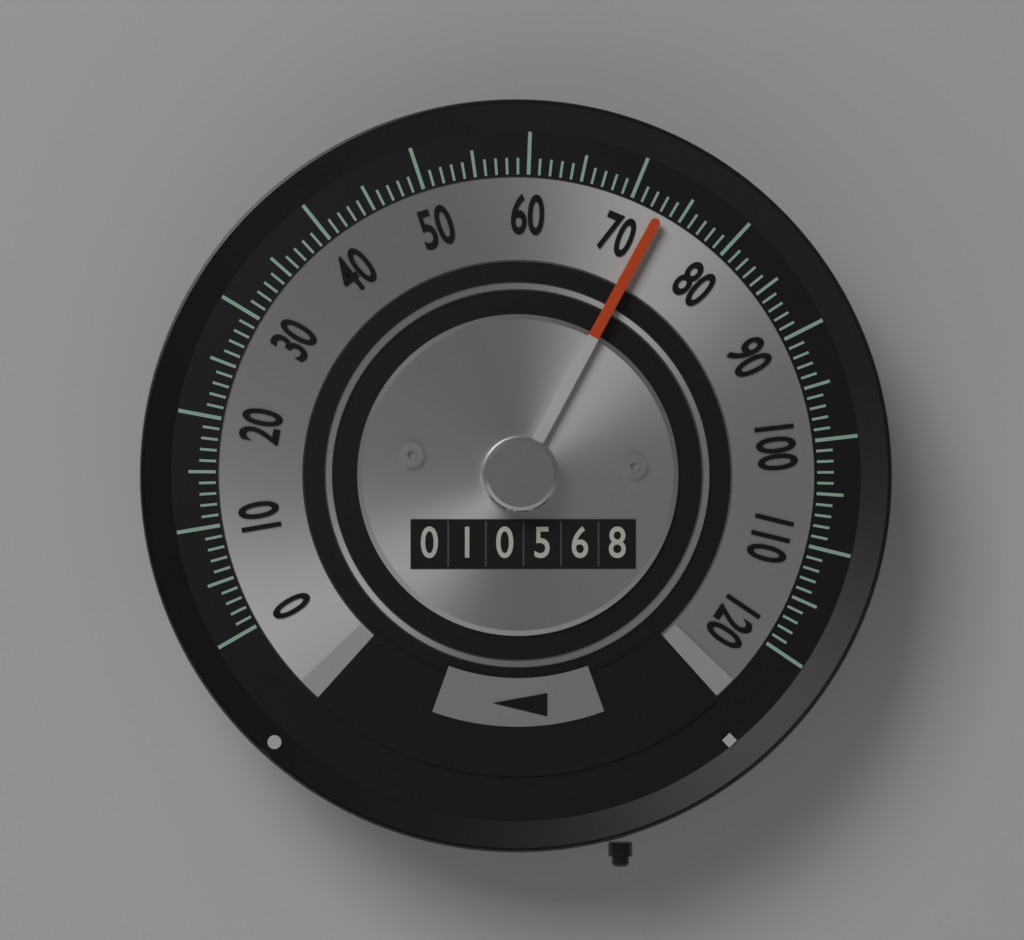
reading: 73 (no unit)
